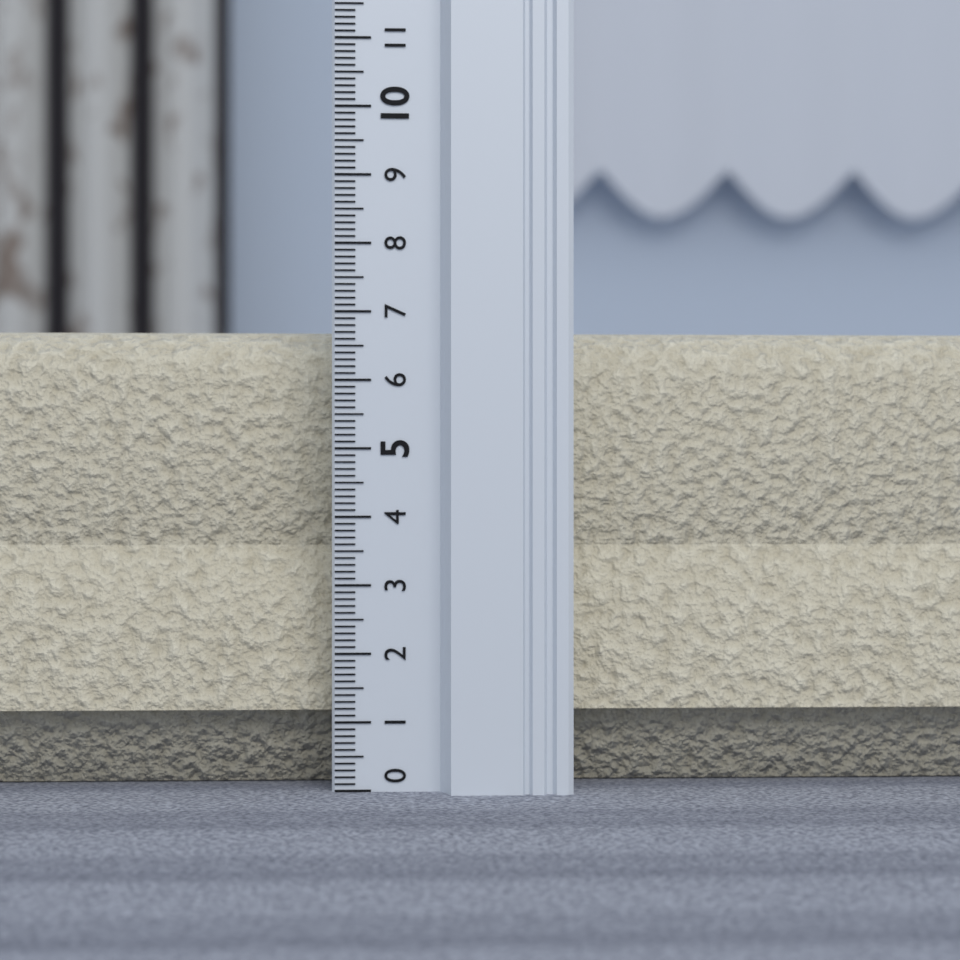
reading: 6.8 (no unit)
